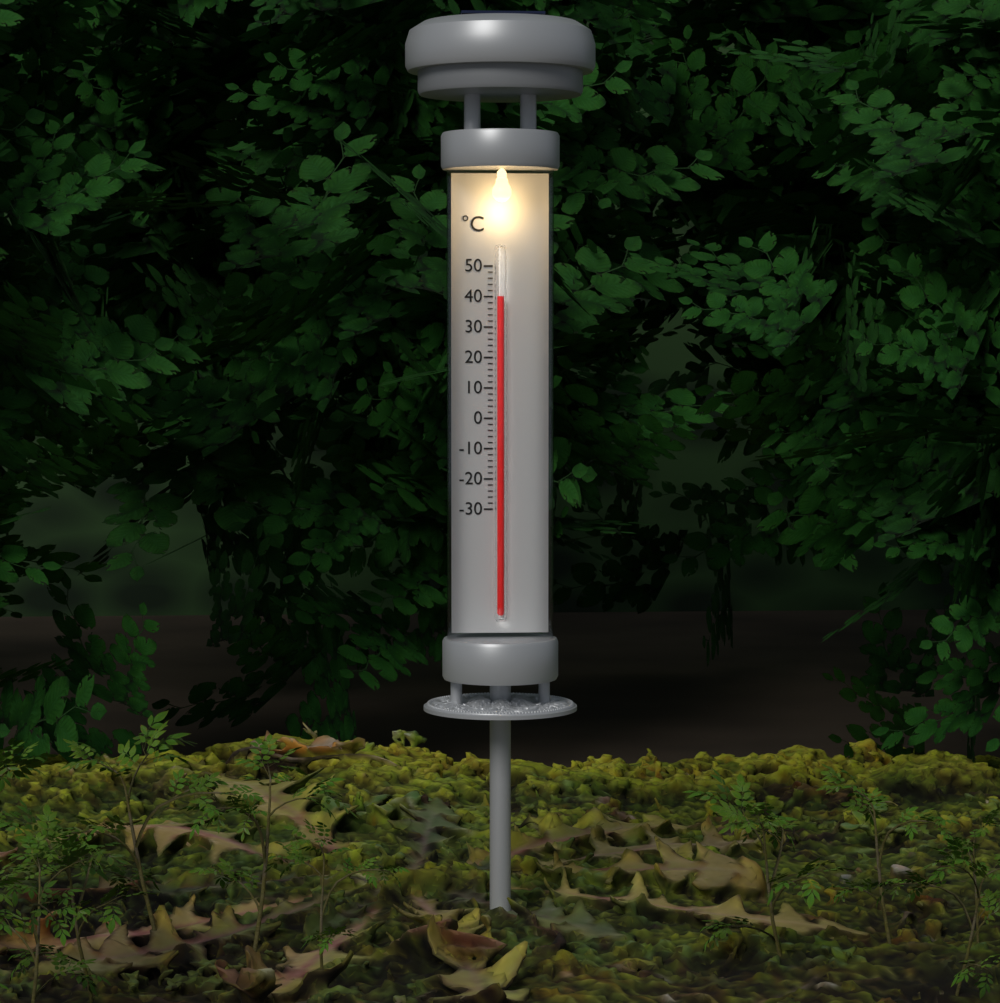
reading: 40 °C
